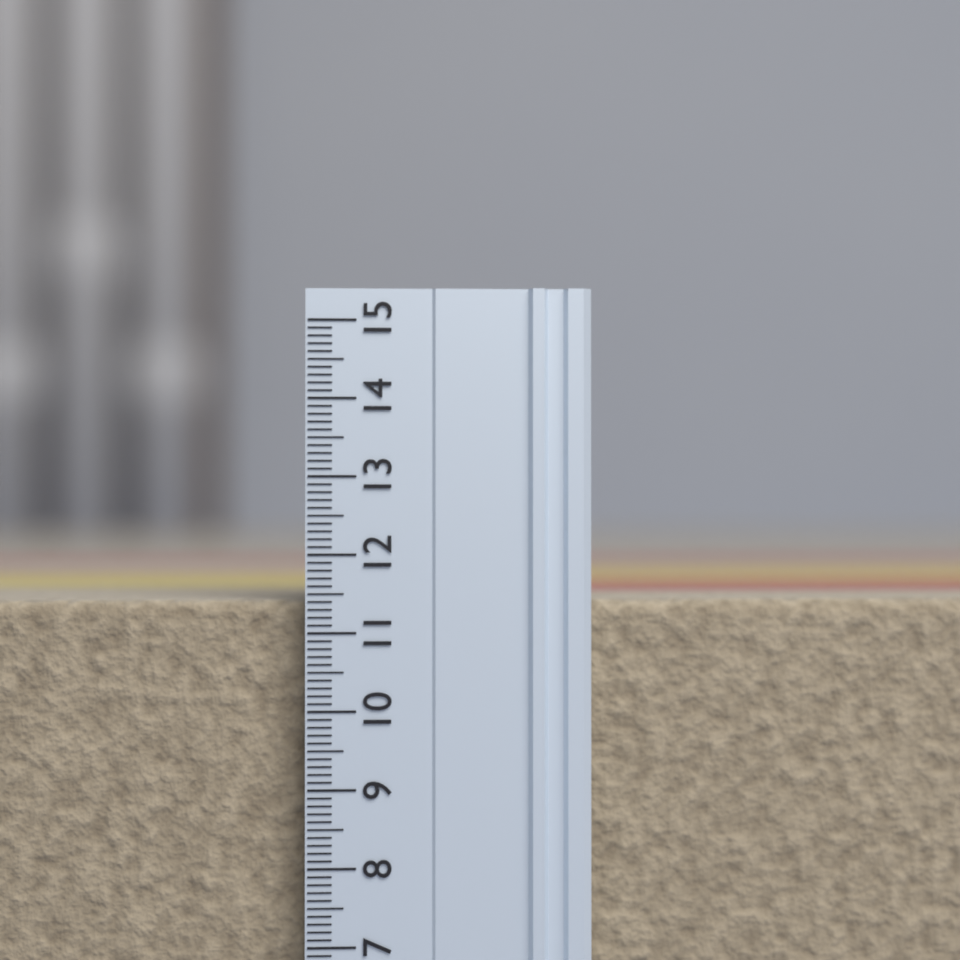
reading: 11.4 (no unit)
